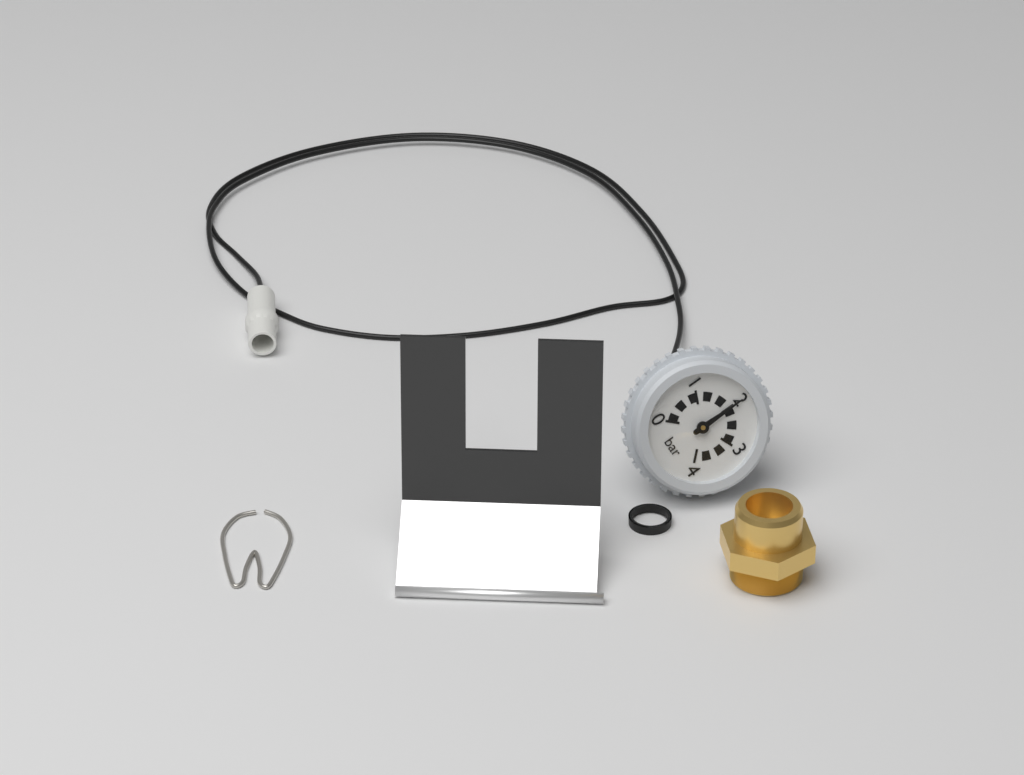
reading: 2.0 bar
